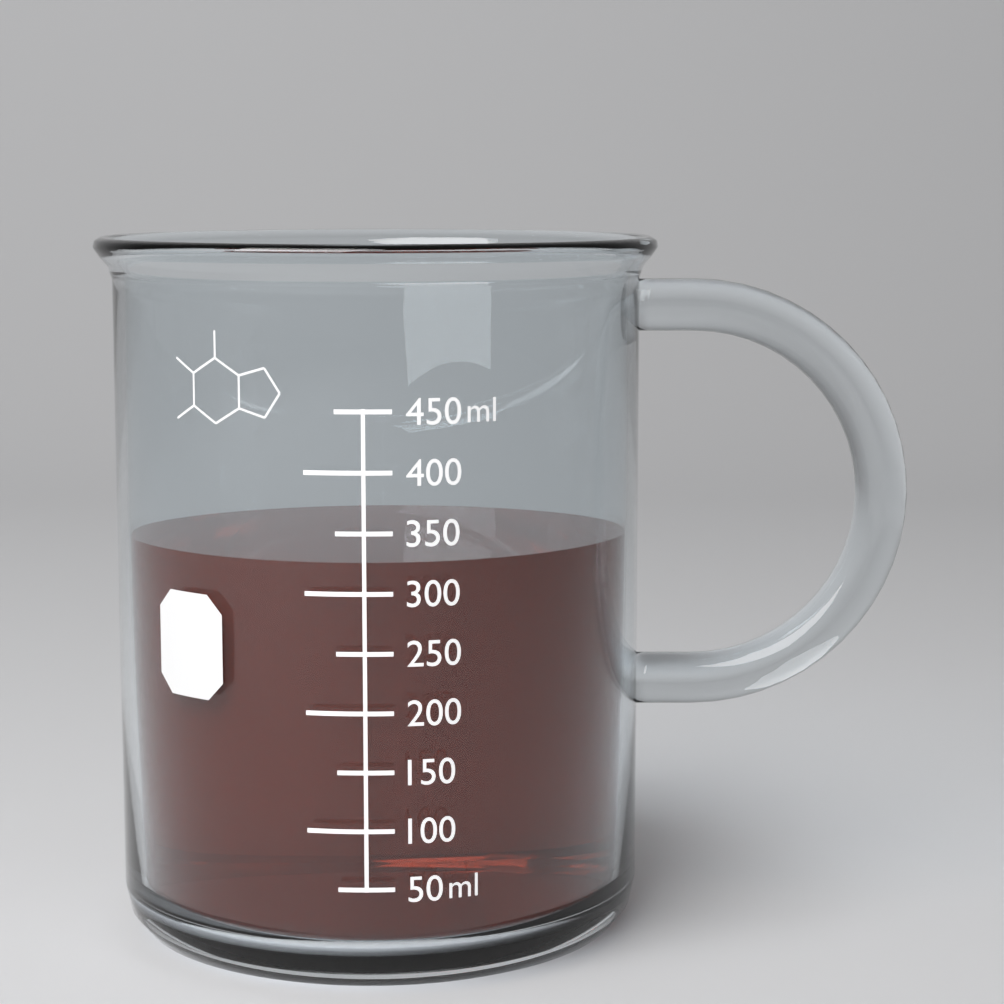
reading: 325 ml
